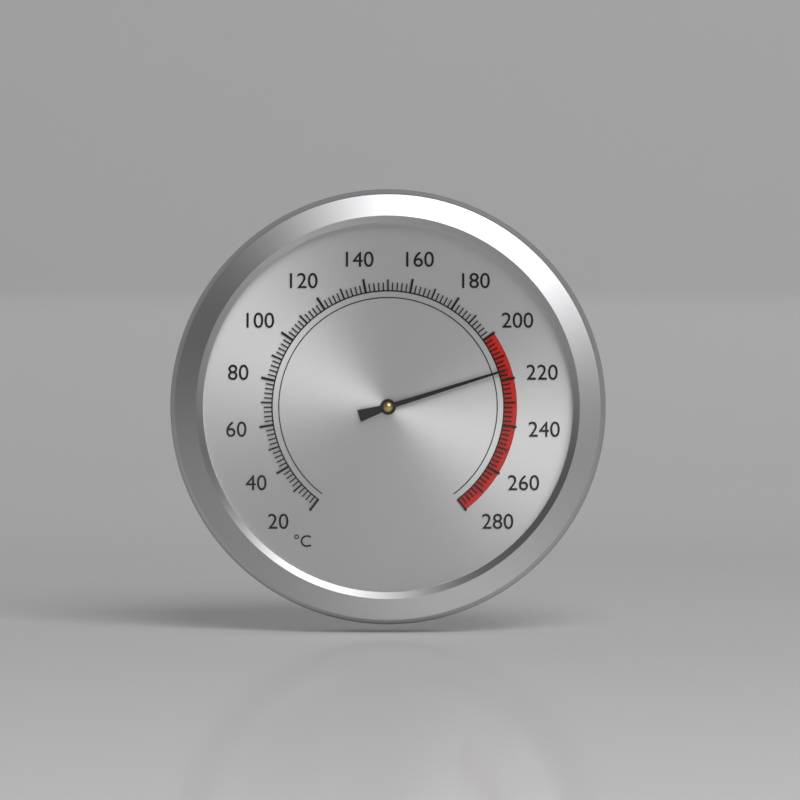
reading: 216 °C
